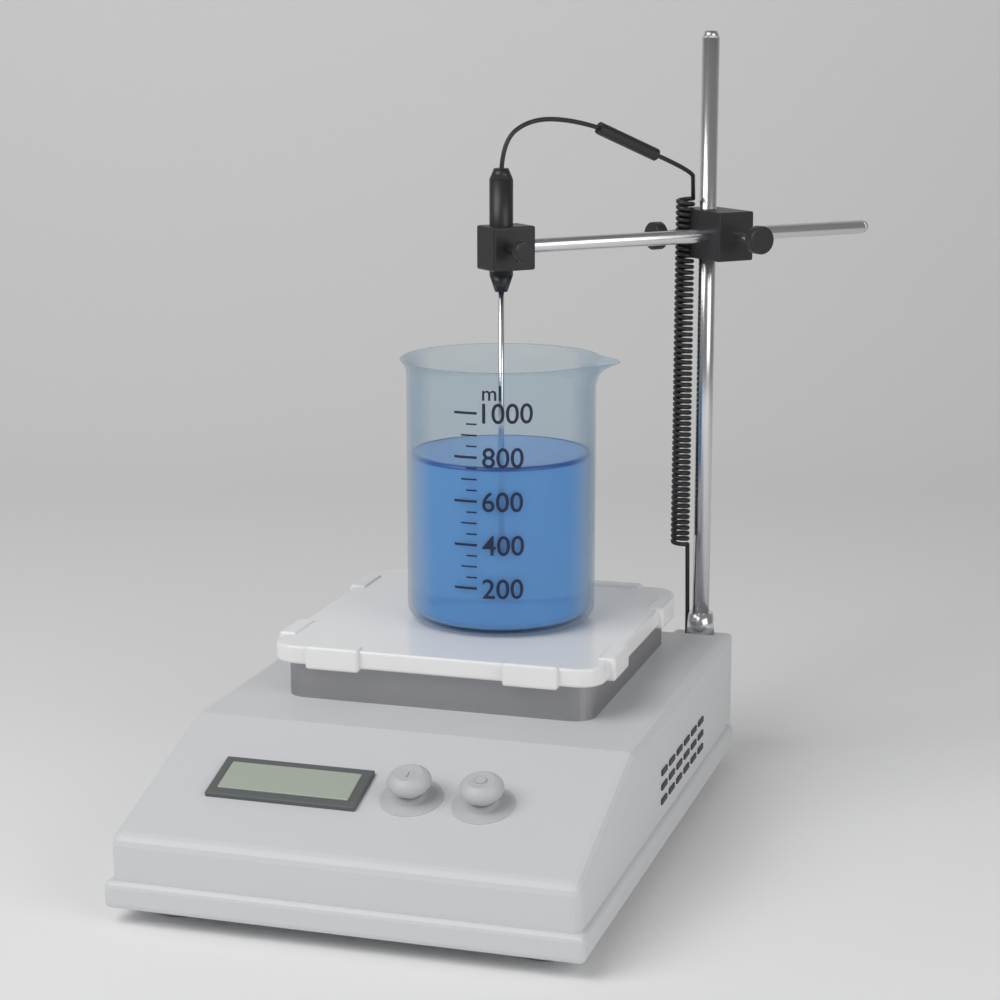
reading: 750 ml
